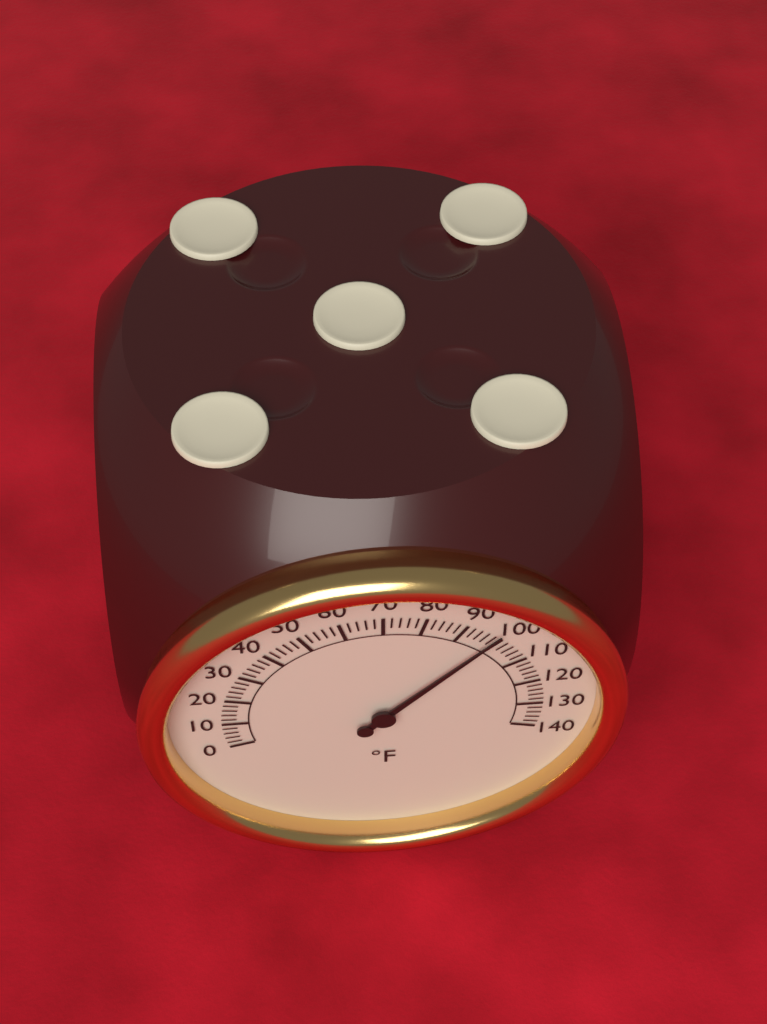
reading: 98 °F
